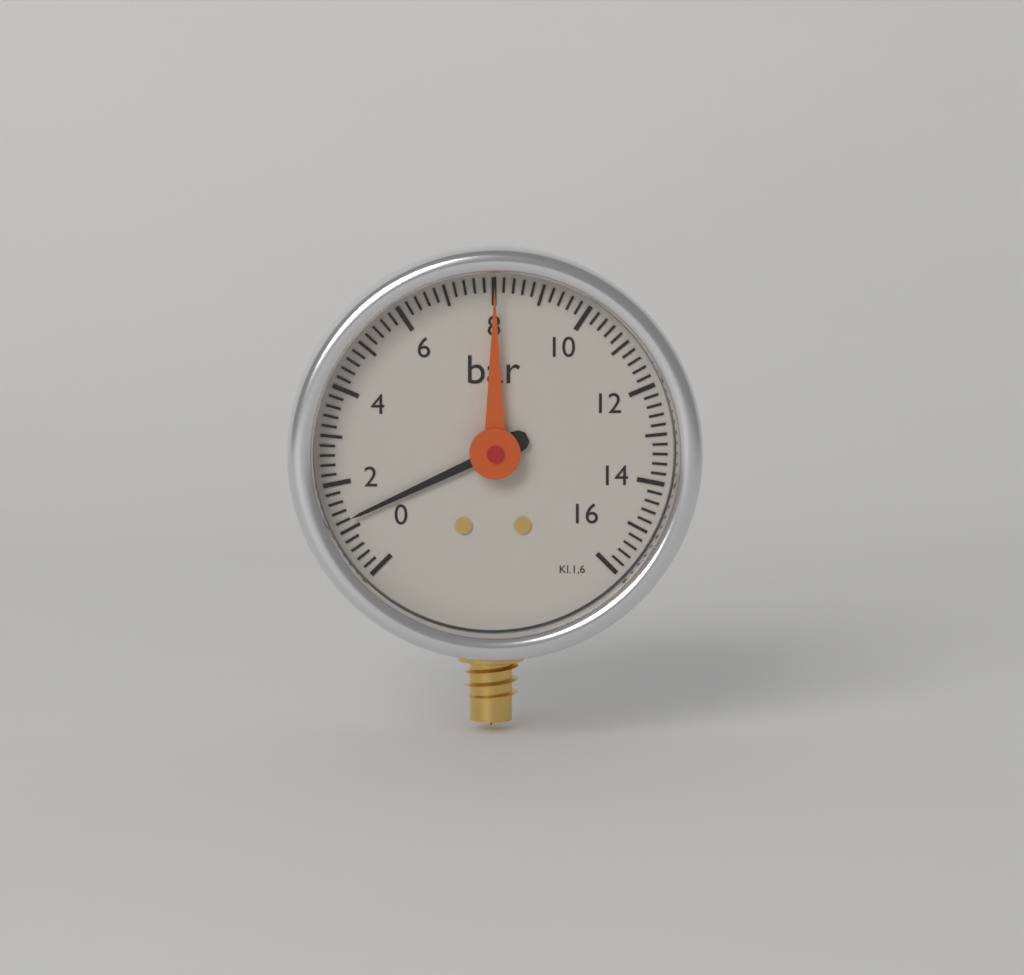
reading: 1.2 bar
